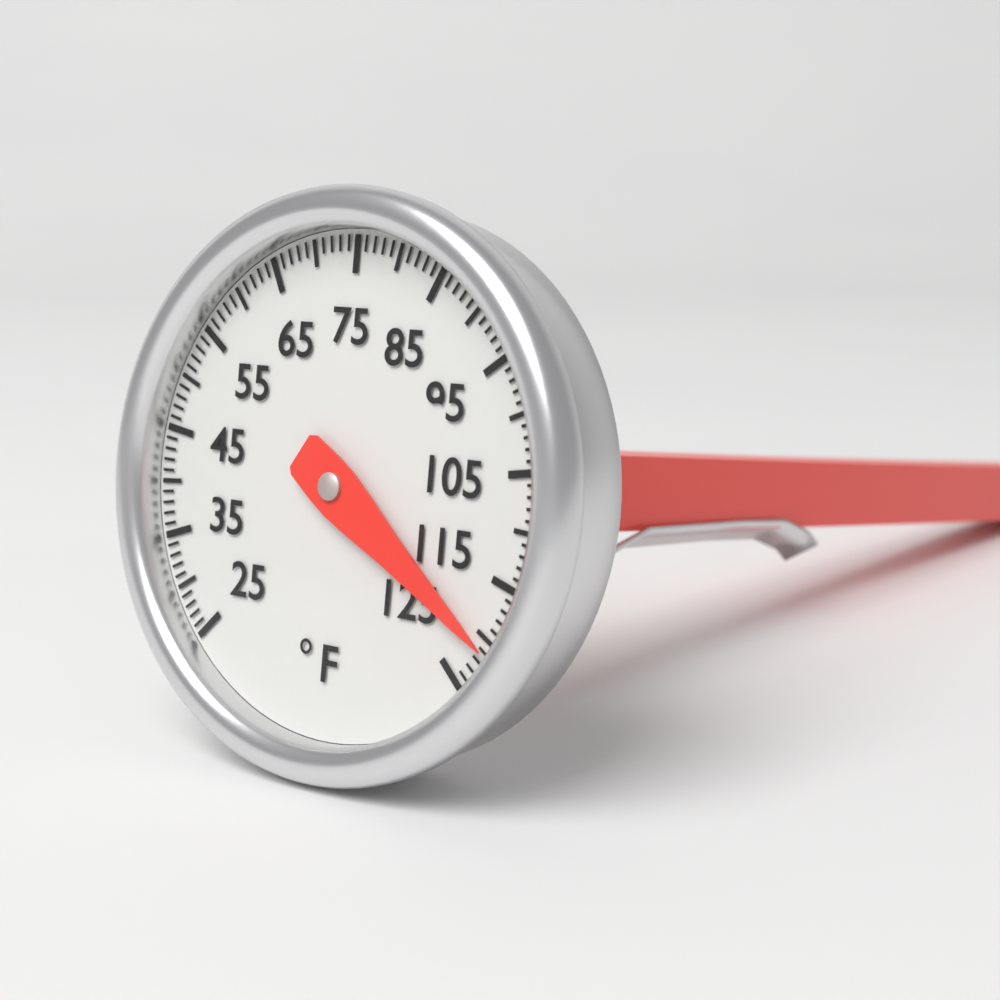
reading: 121 °F
